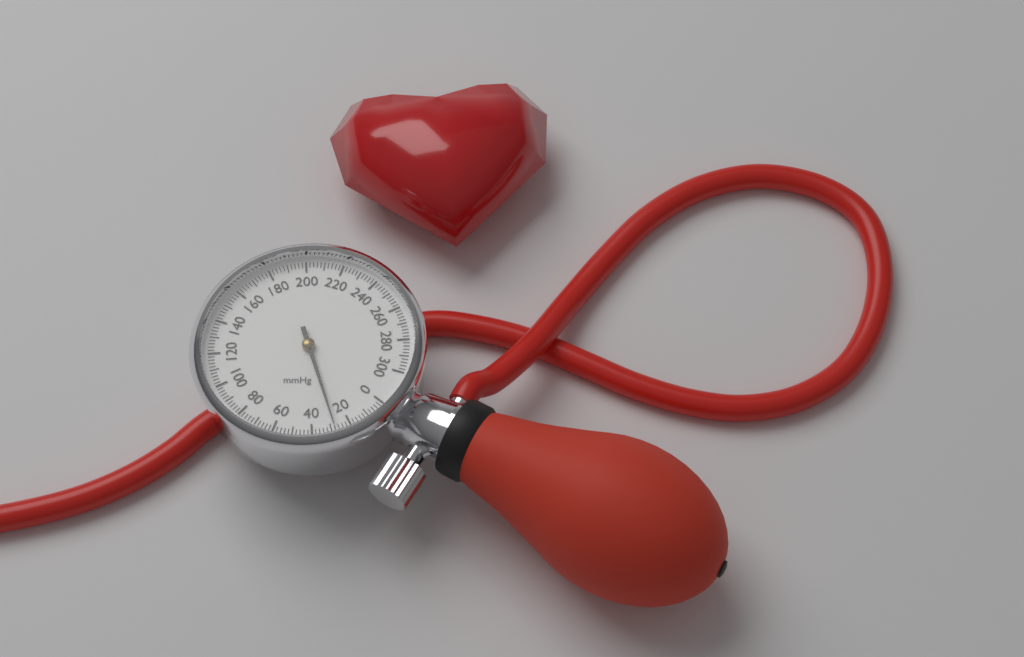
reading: 28 mmHg
